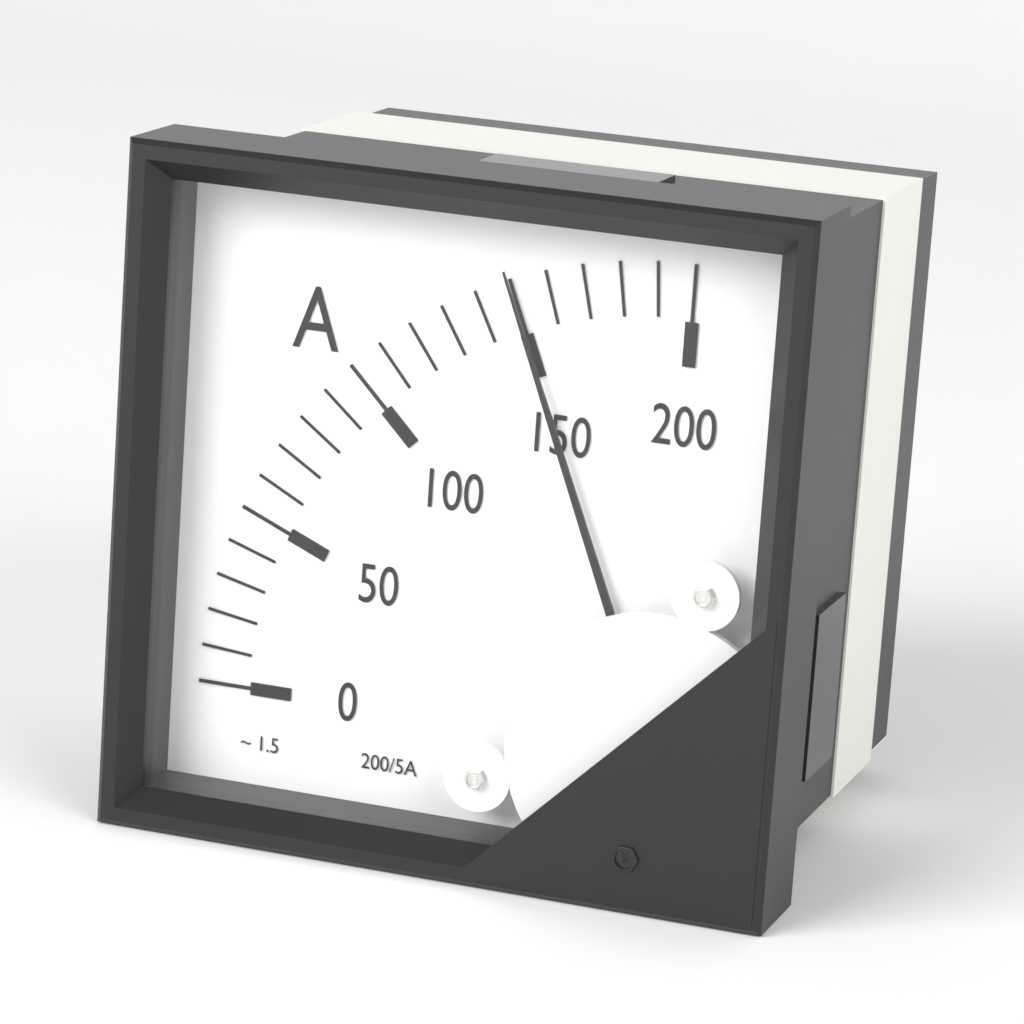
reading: 150 A
